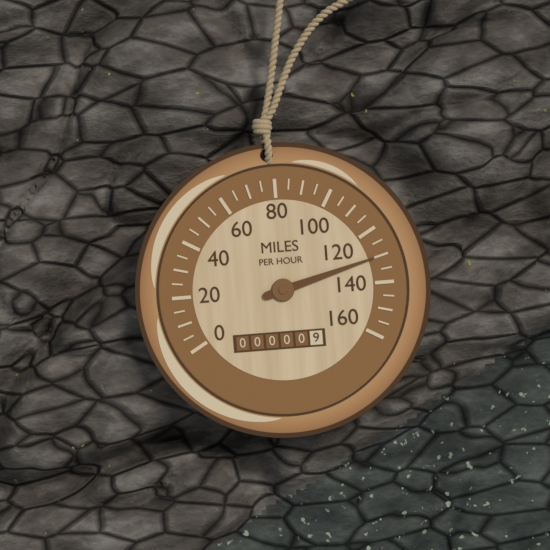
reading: 130 mph
